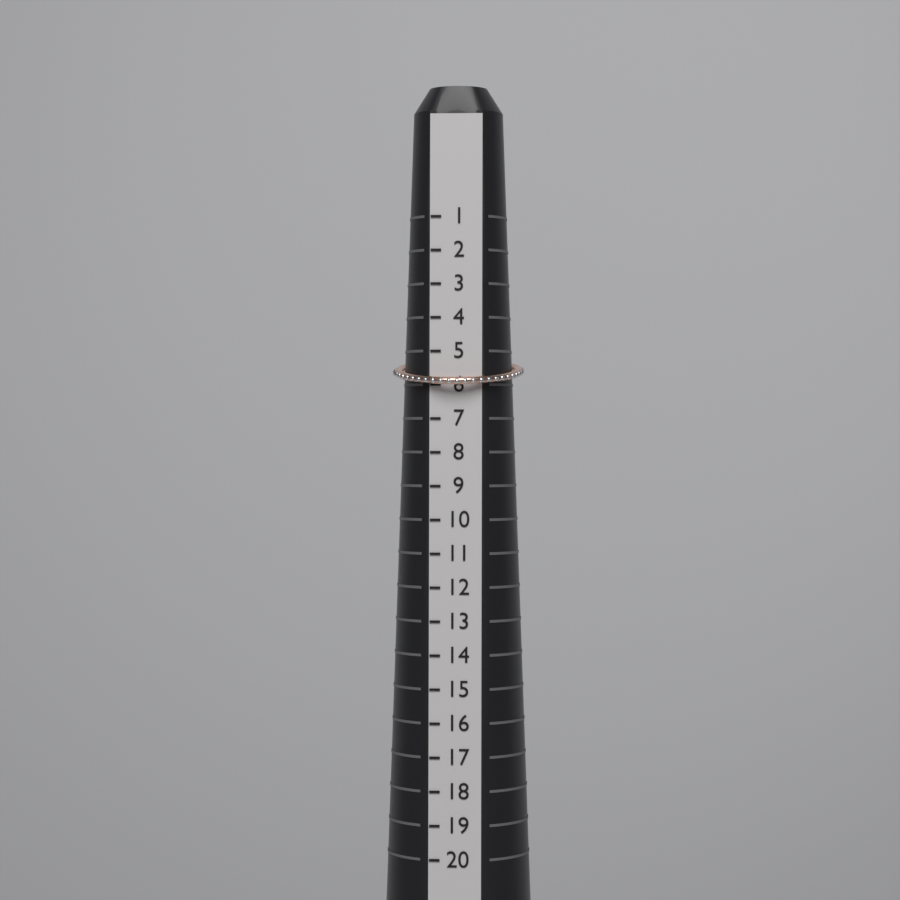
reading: 6 (no unit)
